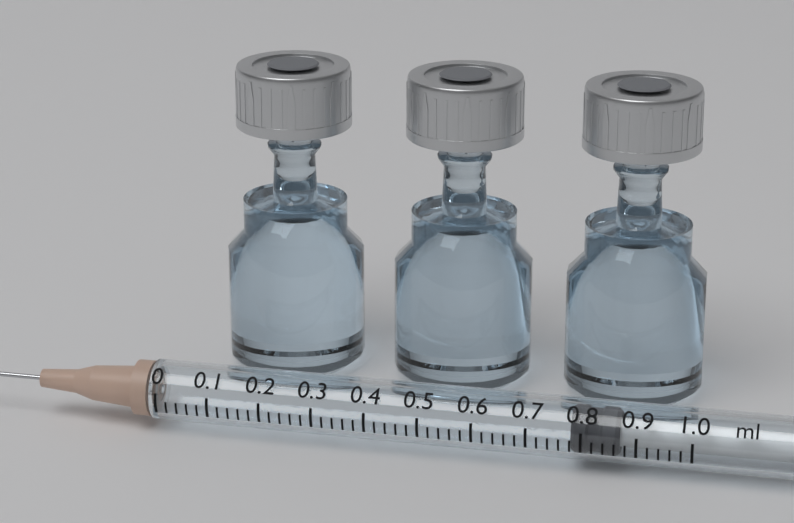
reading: 0.78 ml
